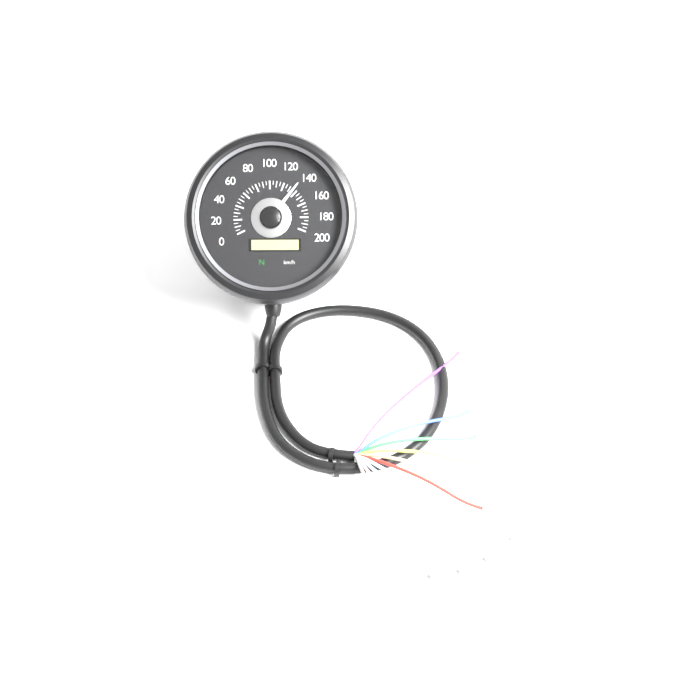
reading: 135 km/h
